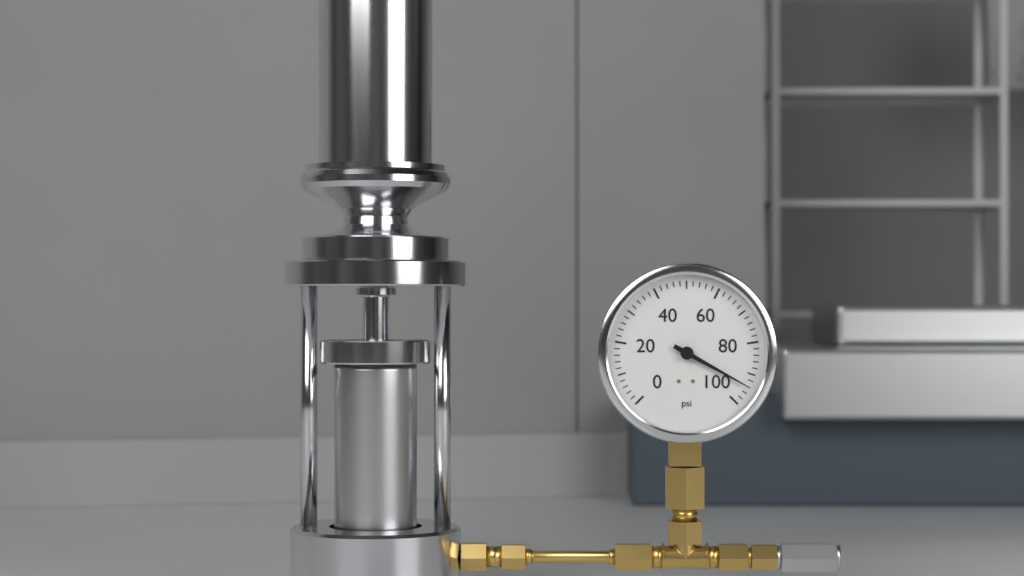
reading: 94 psi
